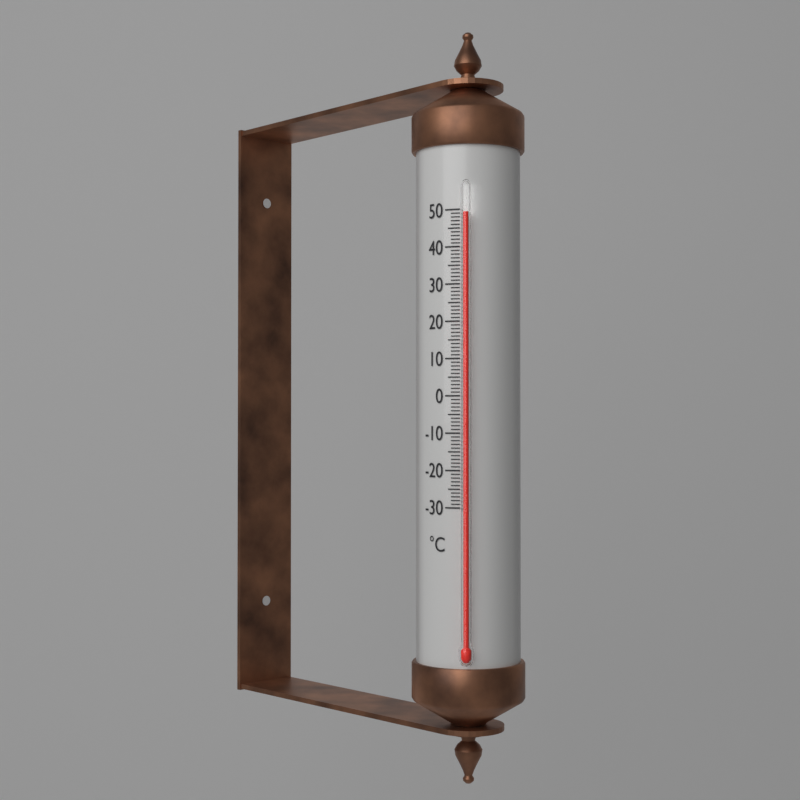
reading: 49 °C
